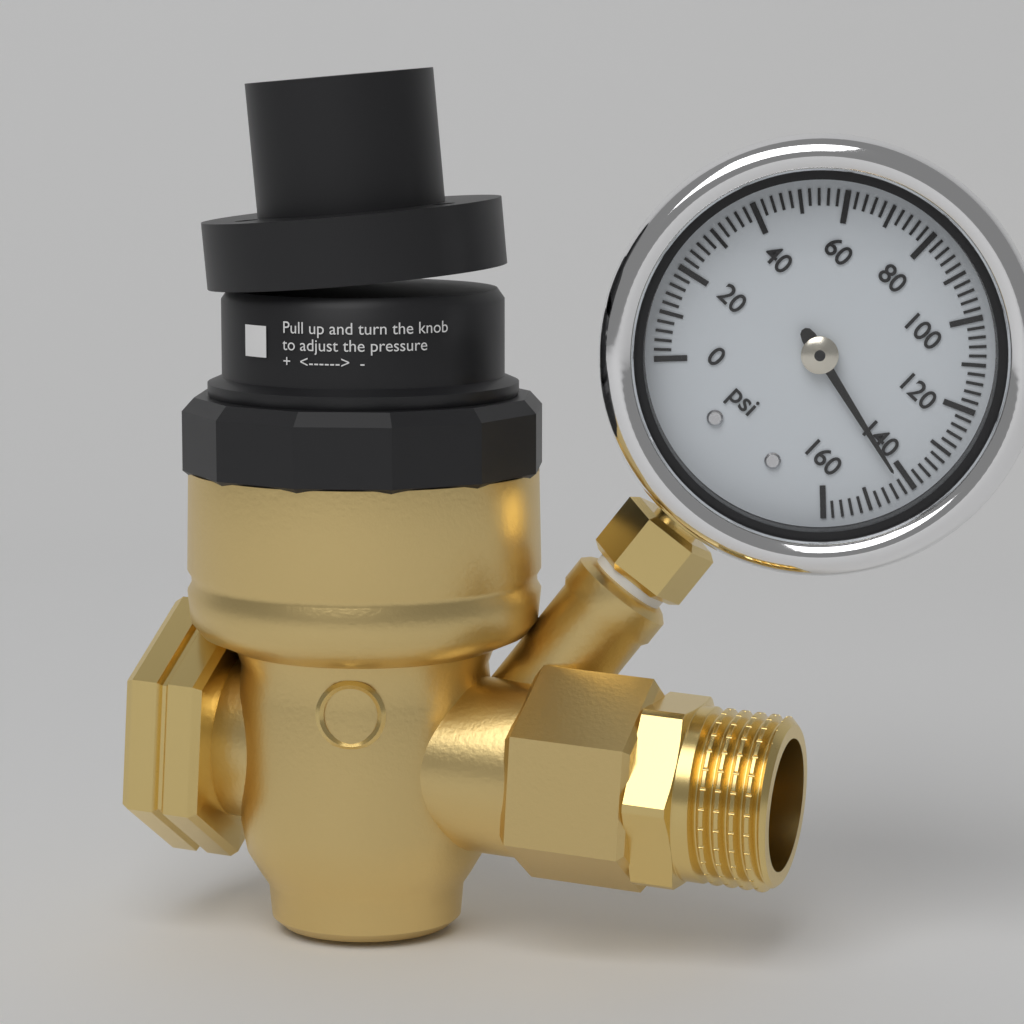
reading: 142 psi
